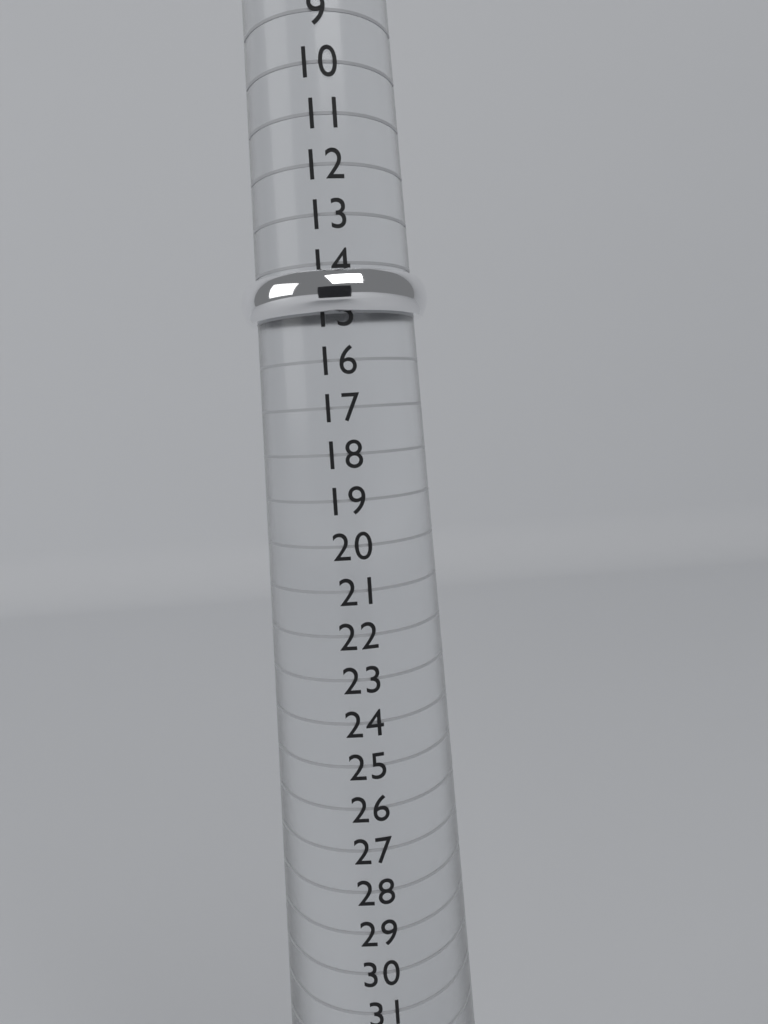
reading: 15 (no unit)
